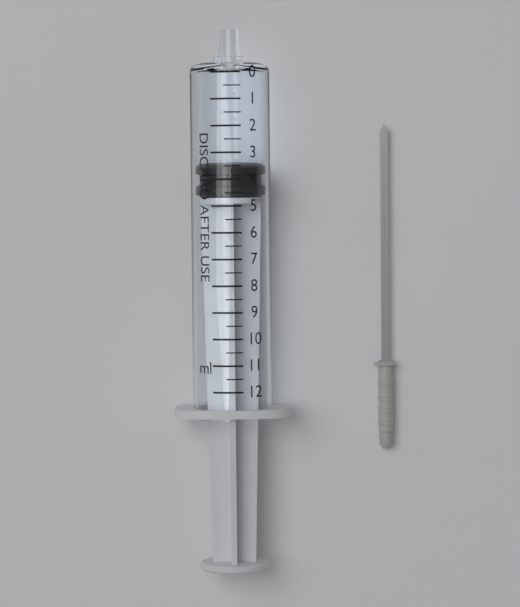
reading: 3.5 ml
